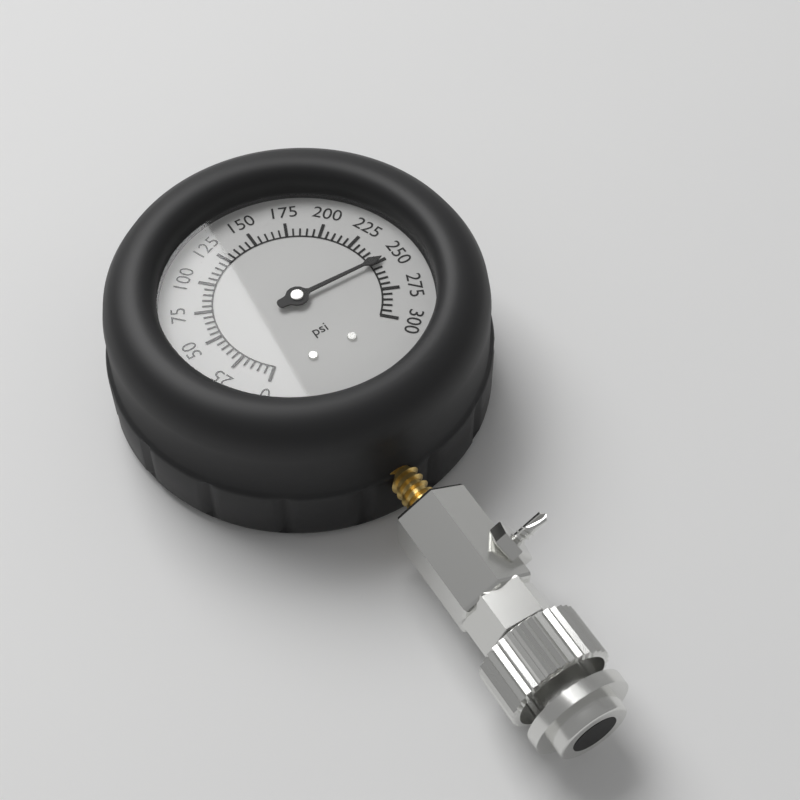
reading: 250 psi
